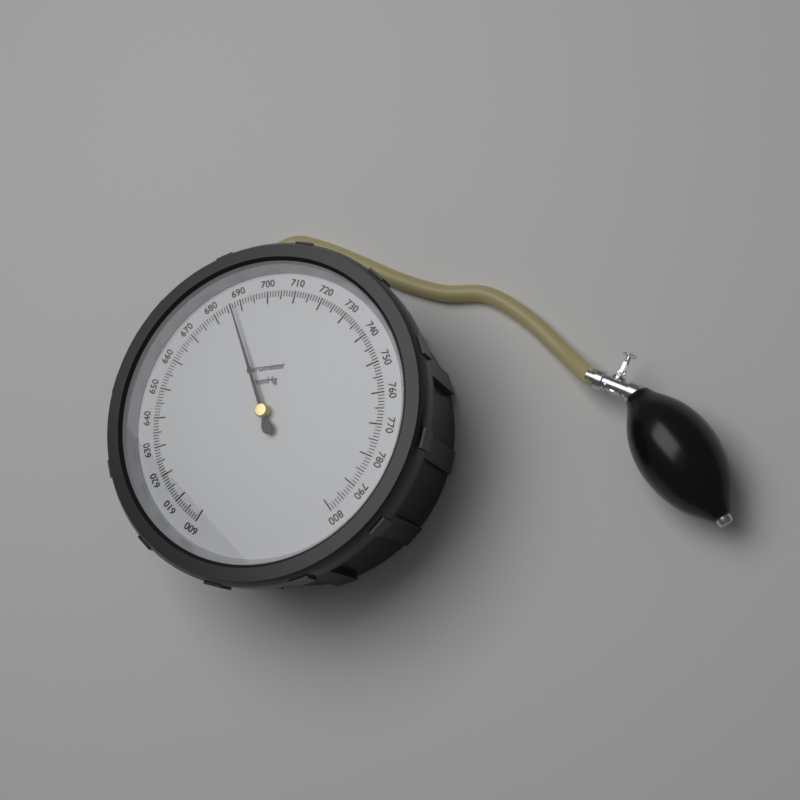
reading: 687 mmHg
